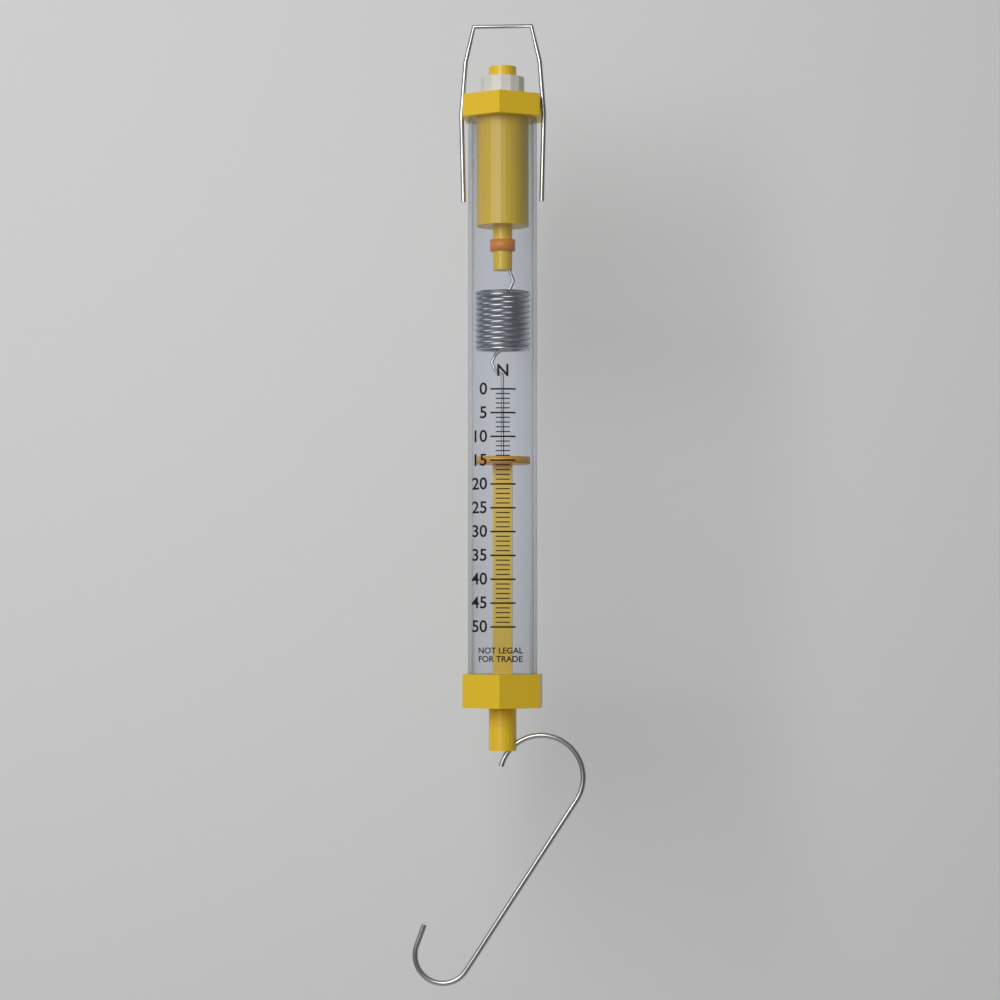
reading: 14 N
